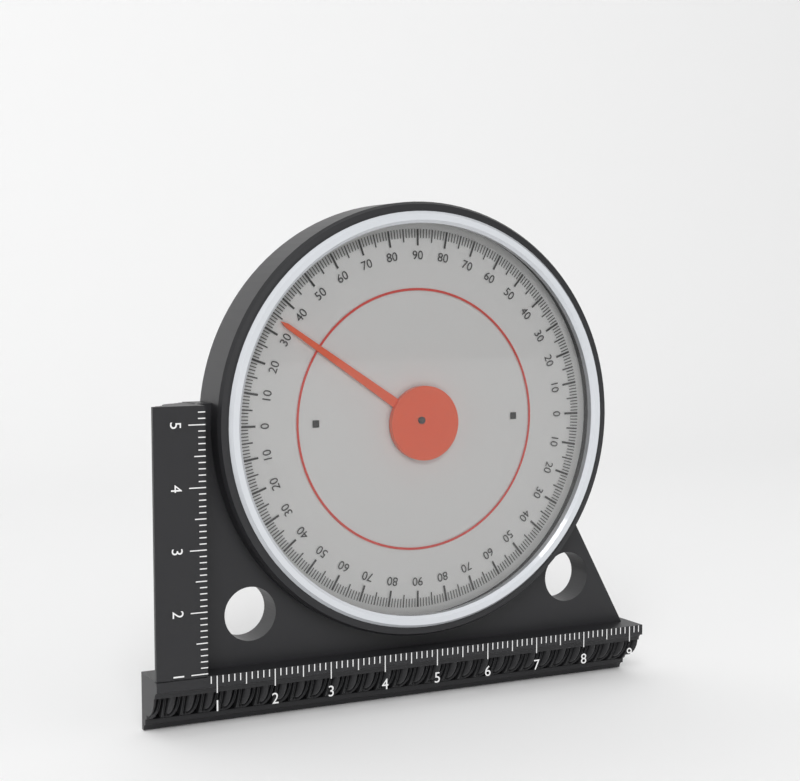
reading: 34 (no unit)
